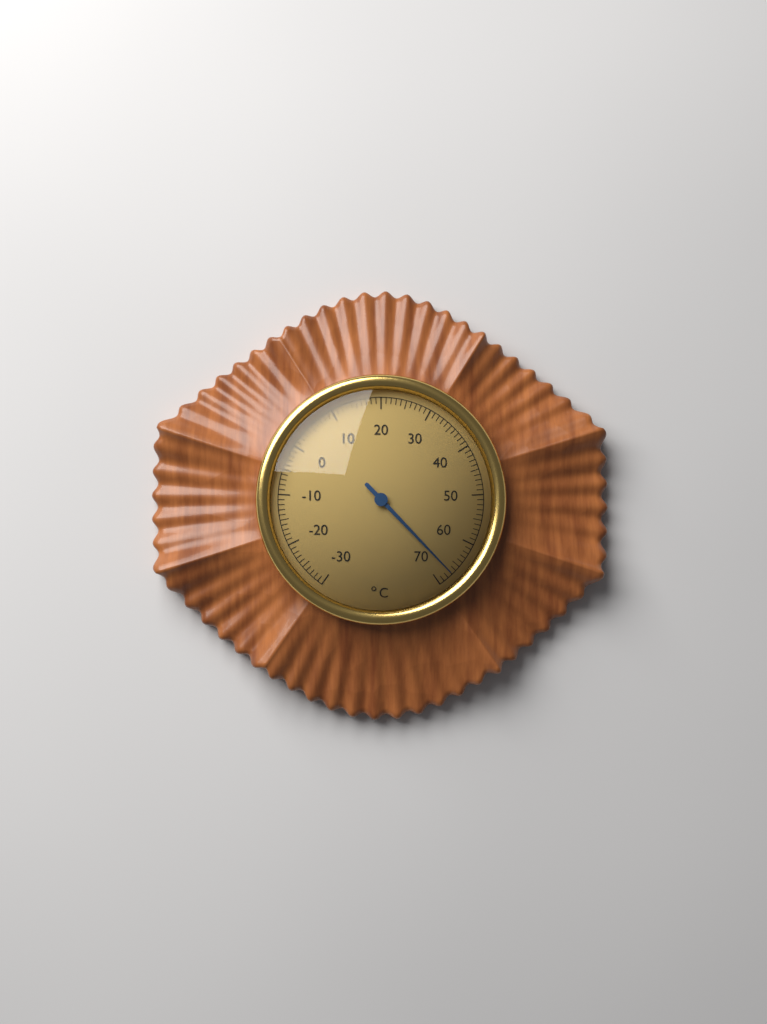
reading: 67 °C
